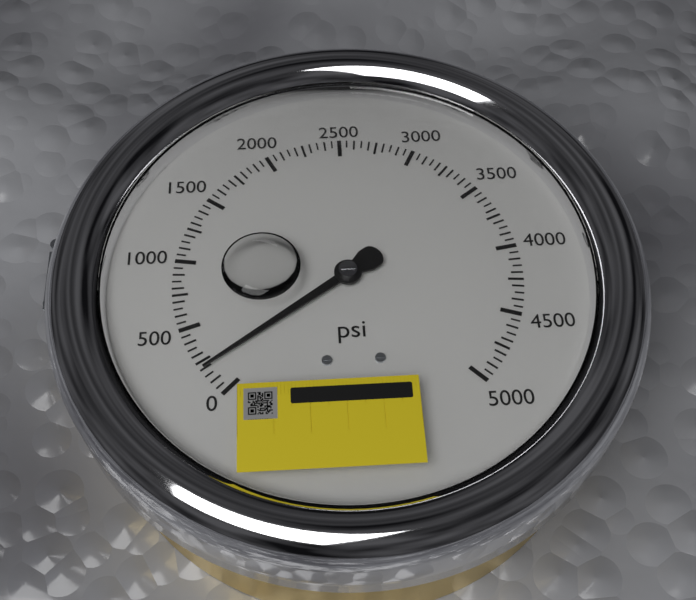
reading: 200 psi
